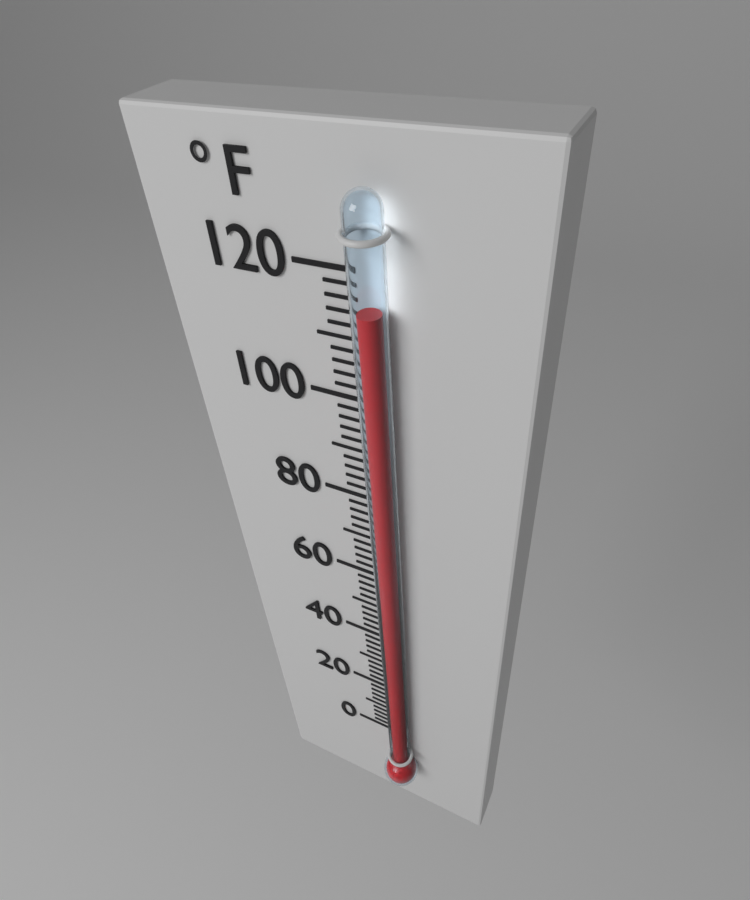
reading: 116 °F
